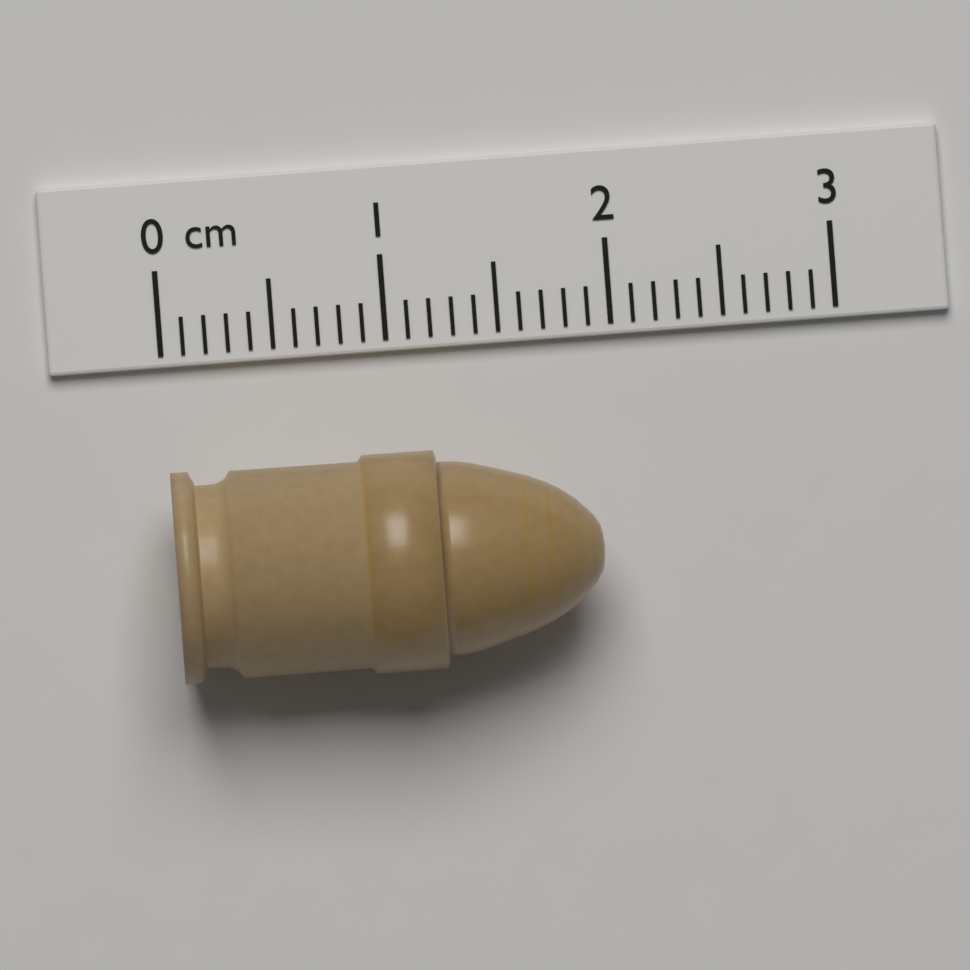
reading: 1.9 cm
